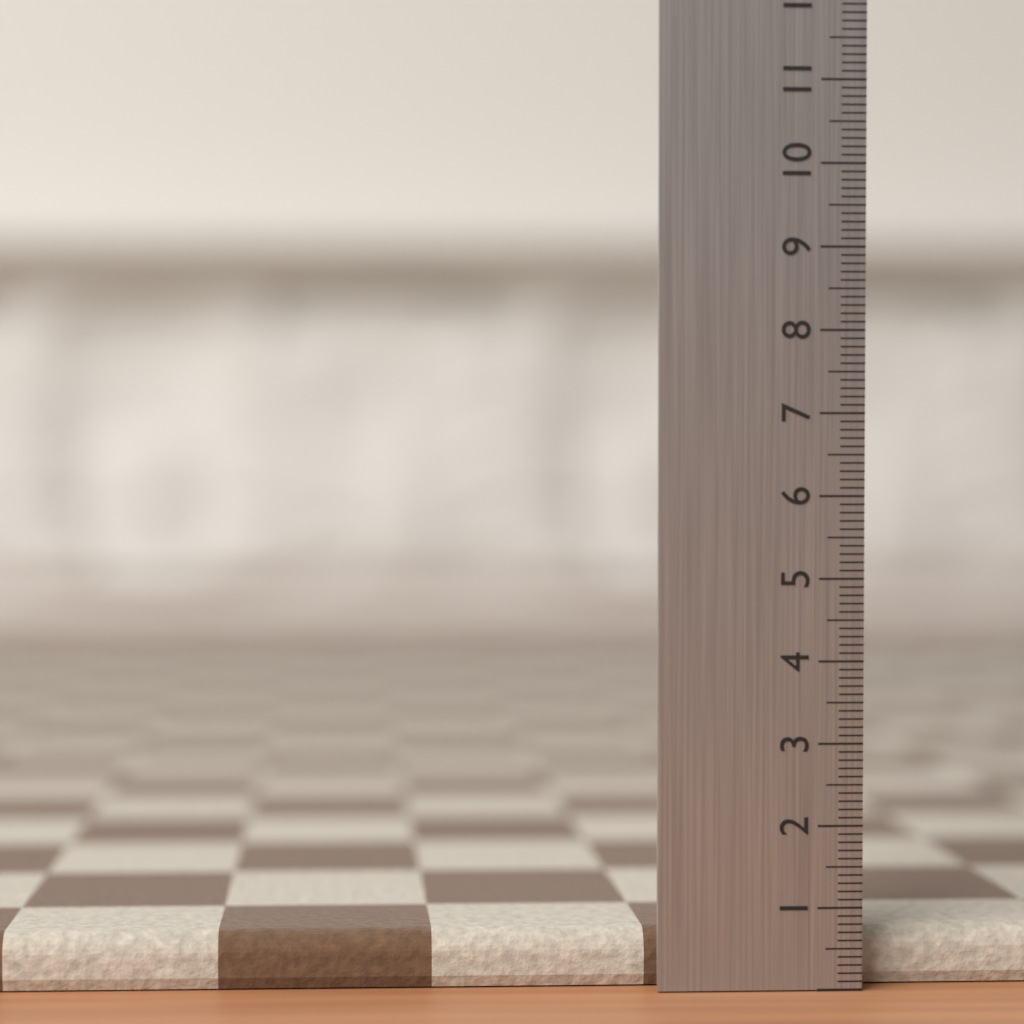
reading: 0.7 (no unit)
